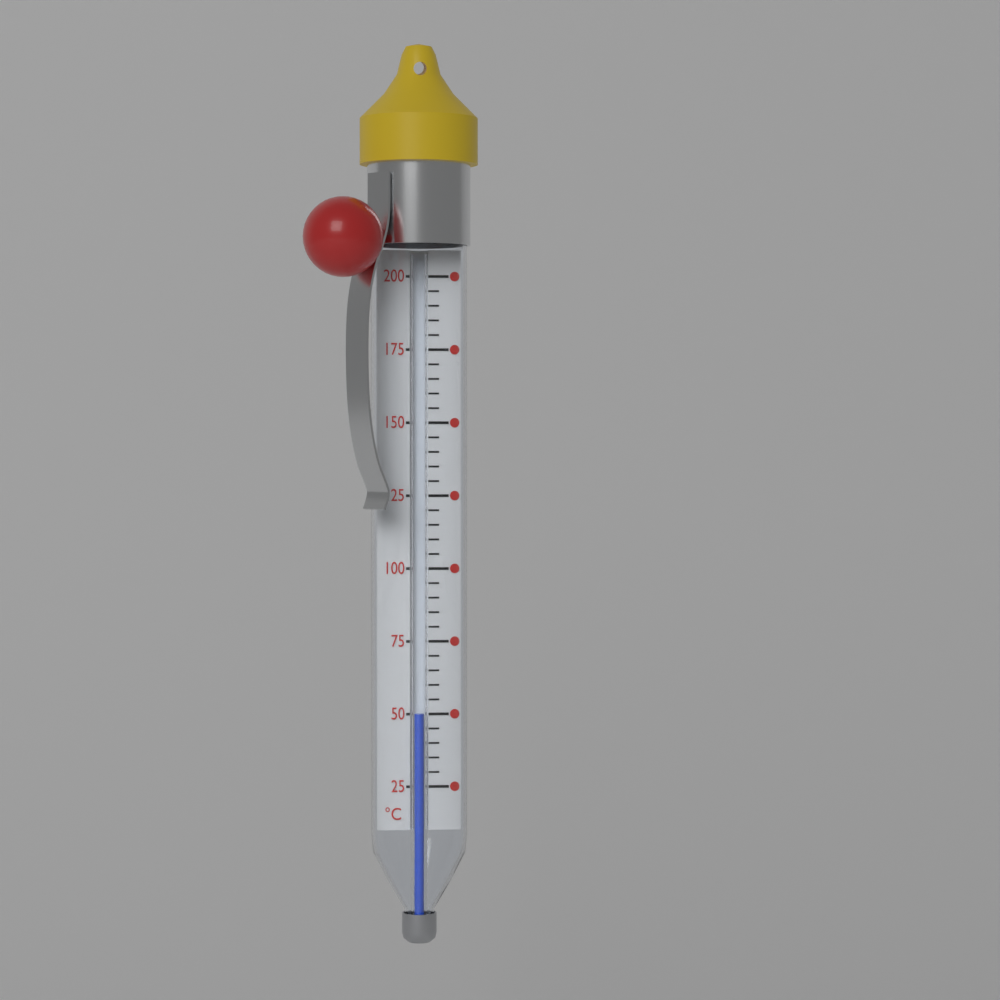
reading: 50 °C
